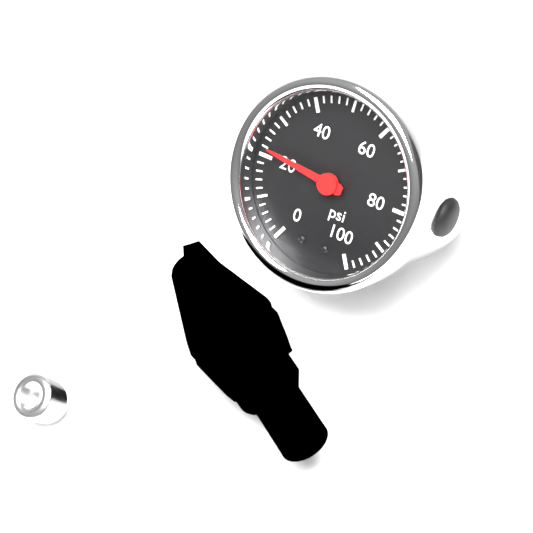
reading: 22 psi
